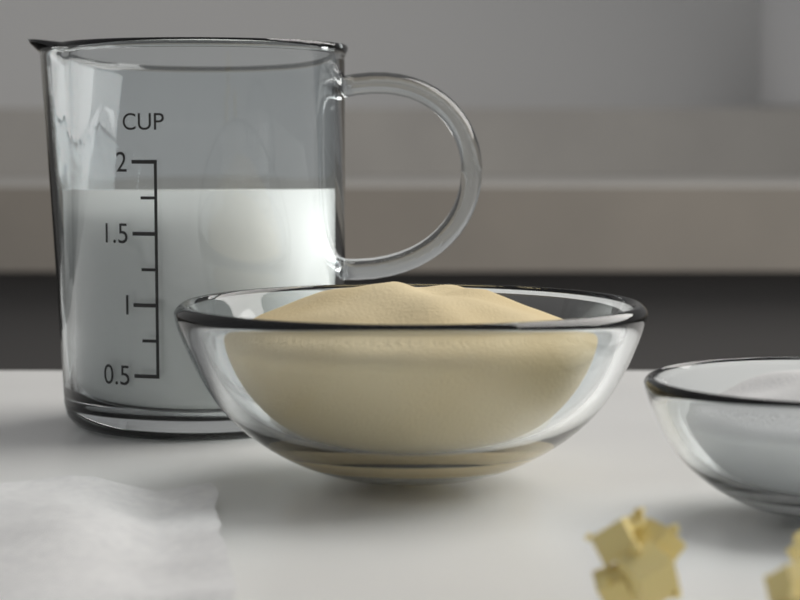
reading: 1.80 cup
